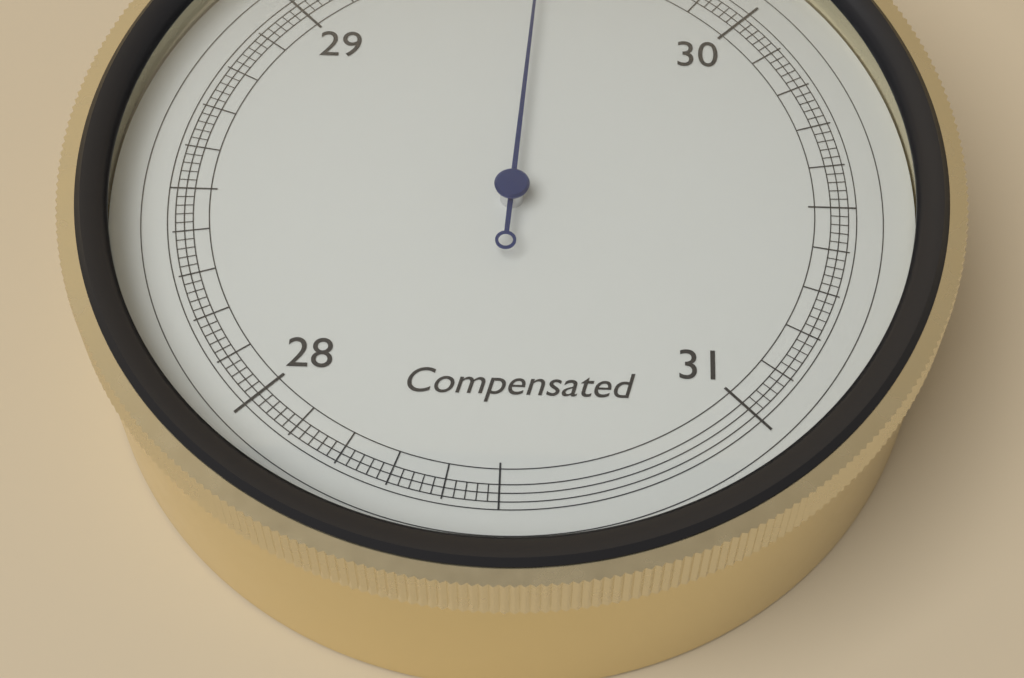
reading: 29.54 inHg
